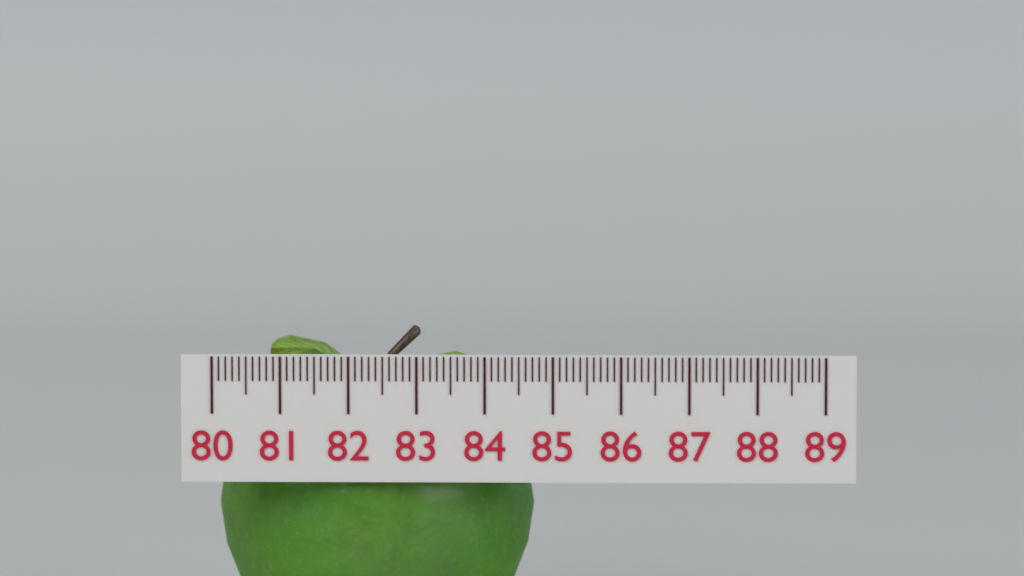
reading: 84.7 (no unit)
